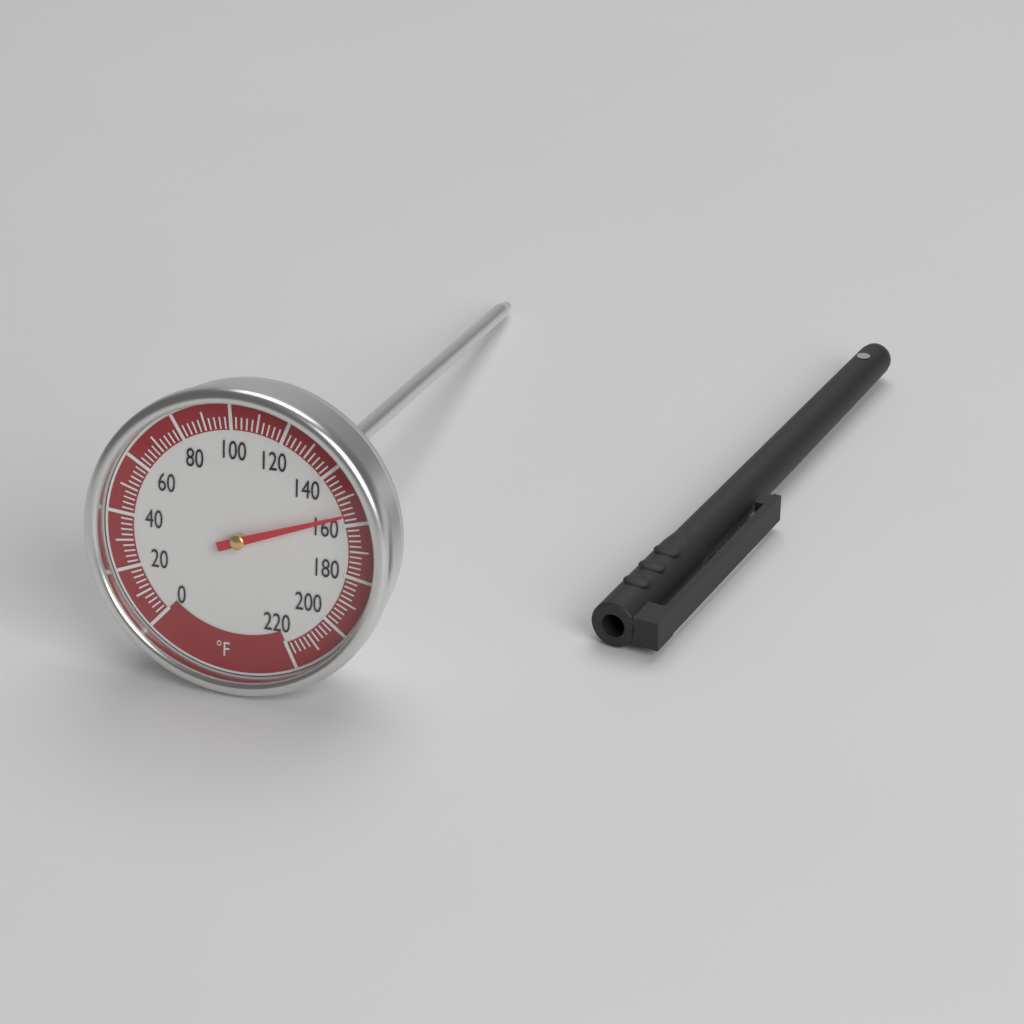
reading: 156 °F
